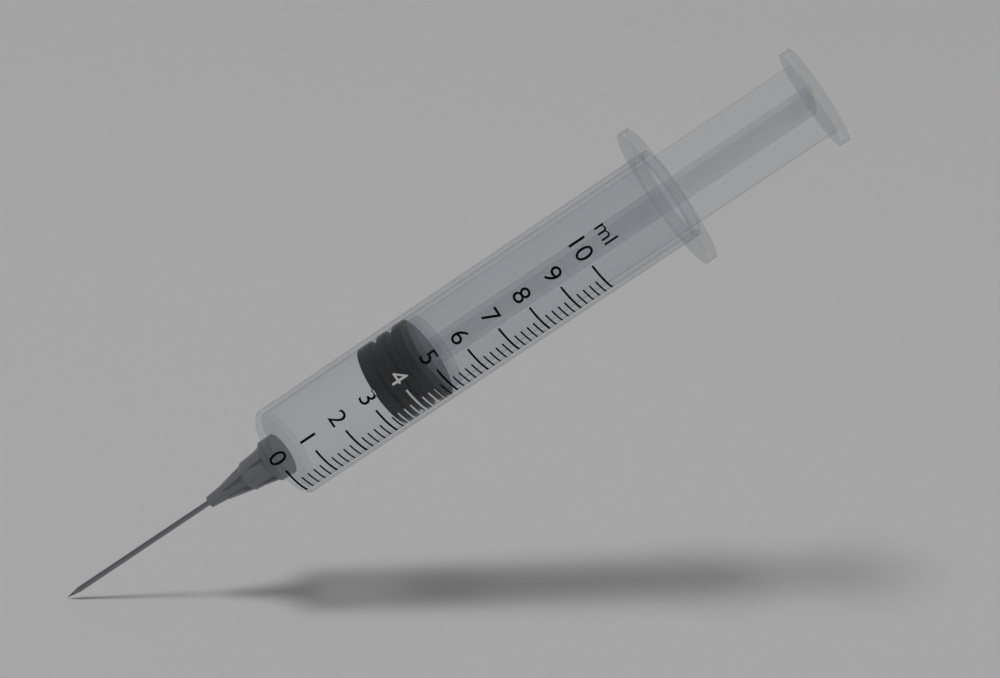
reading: 3.2 ml
